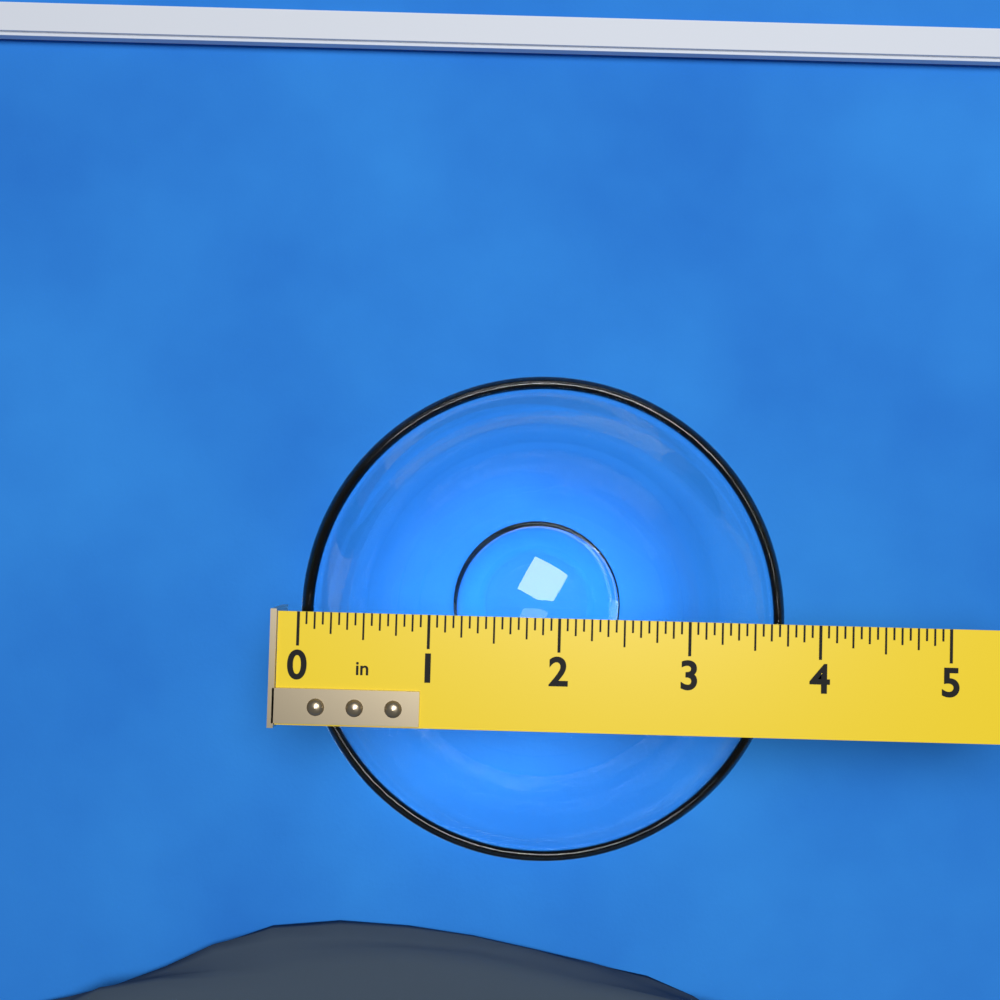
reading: 3.7500 in
